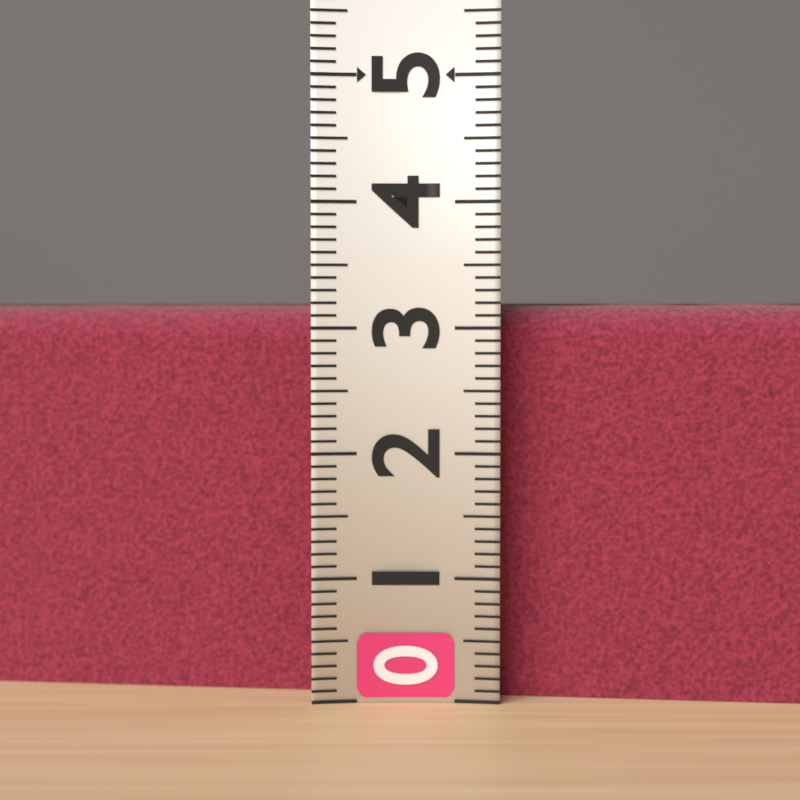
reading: 3.2 (no unit)
